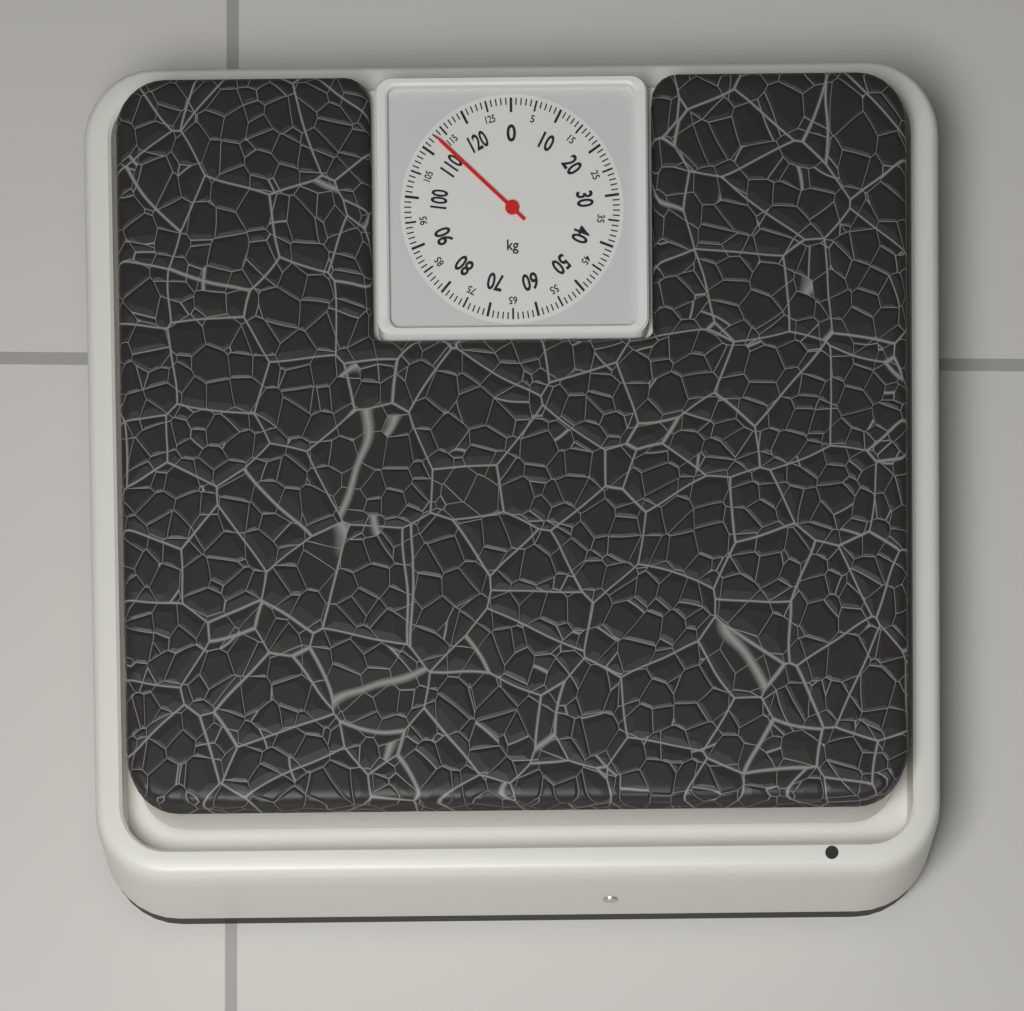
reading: 113 kg
